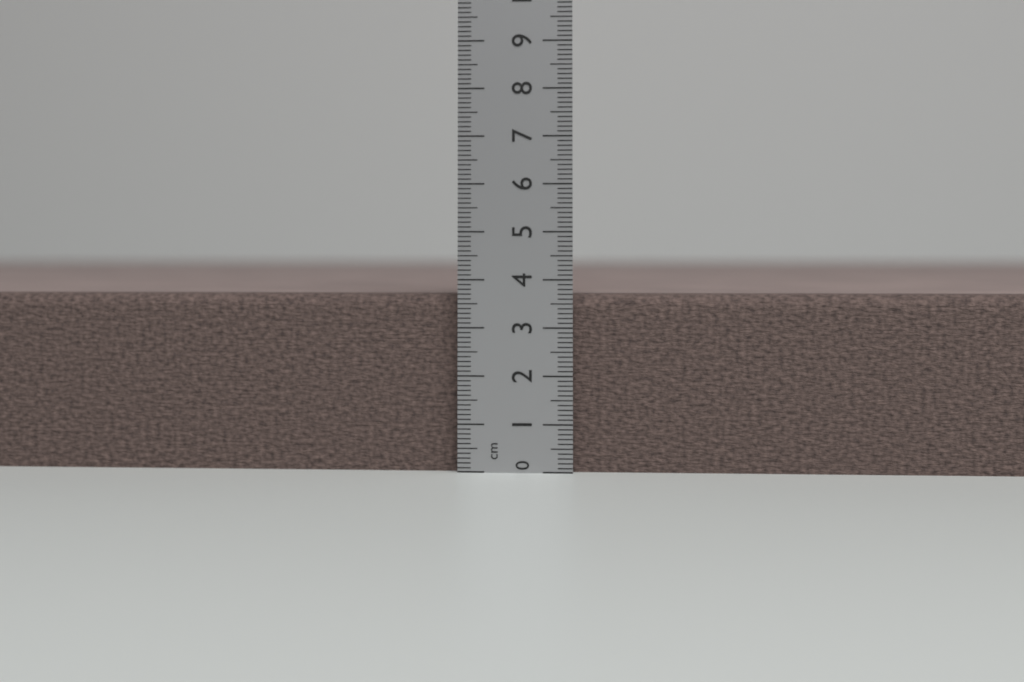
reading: 3.7 cm
